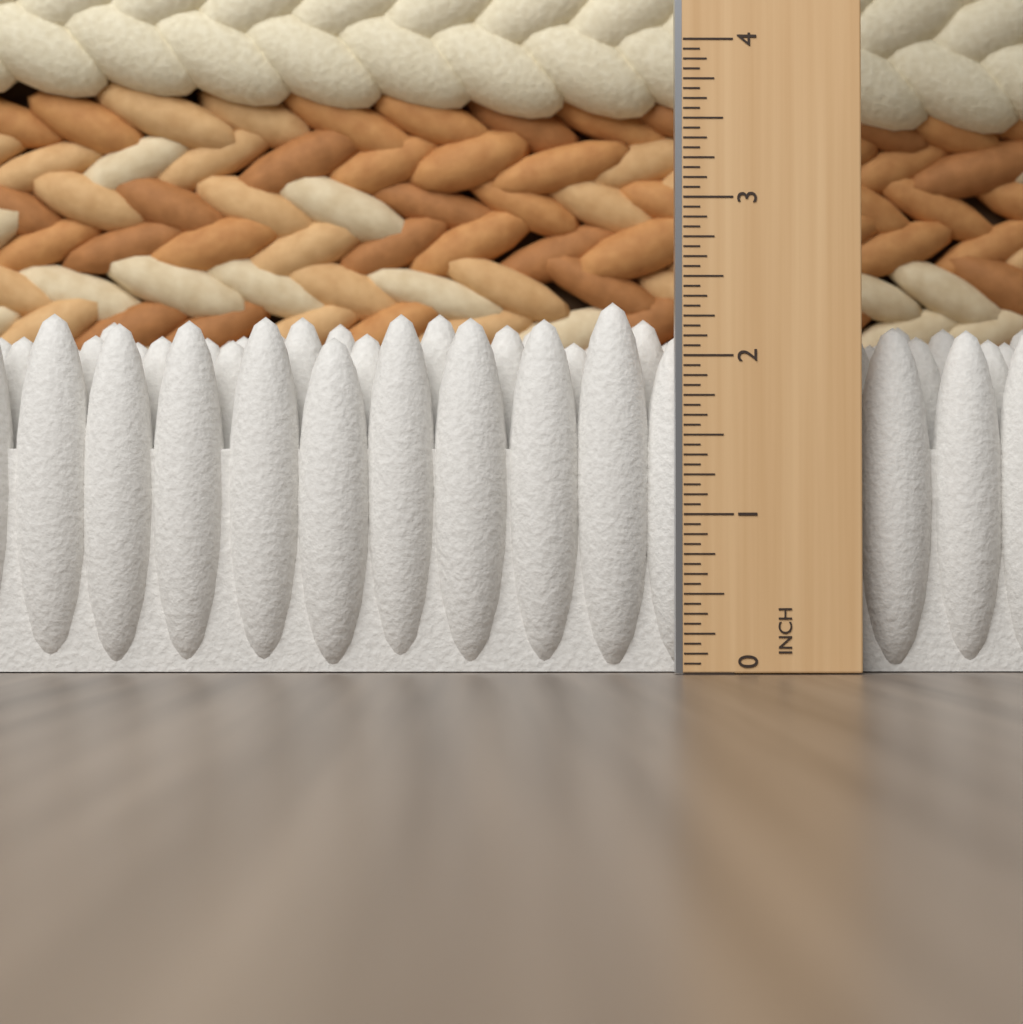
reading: 2.3750 in
